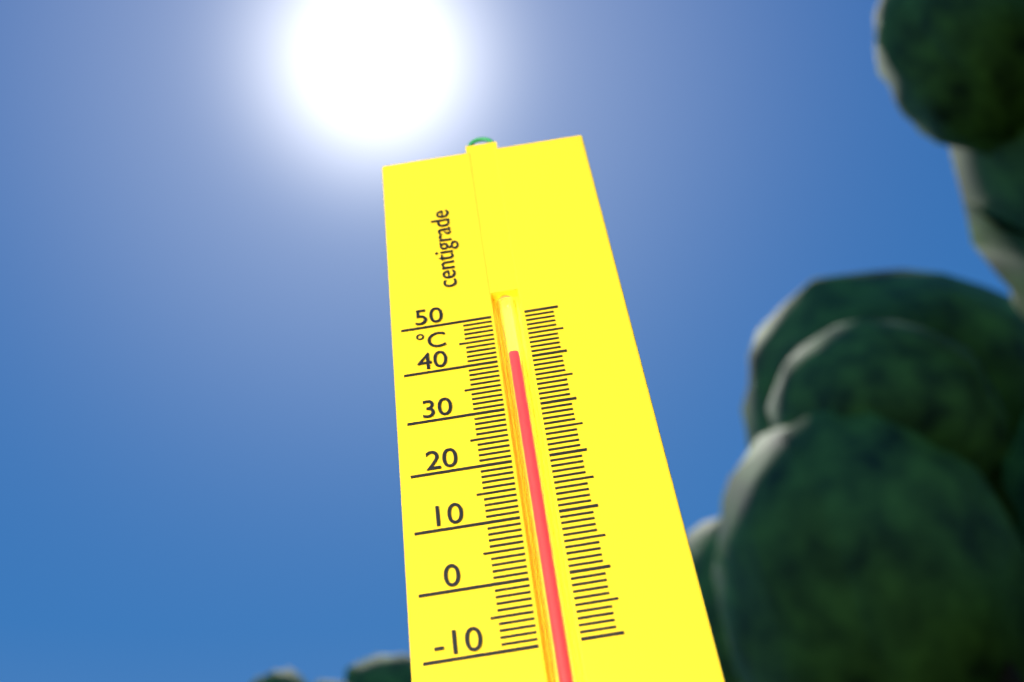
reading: 41 °C
